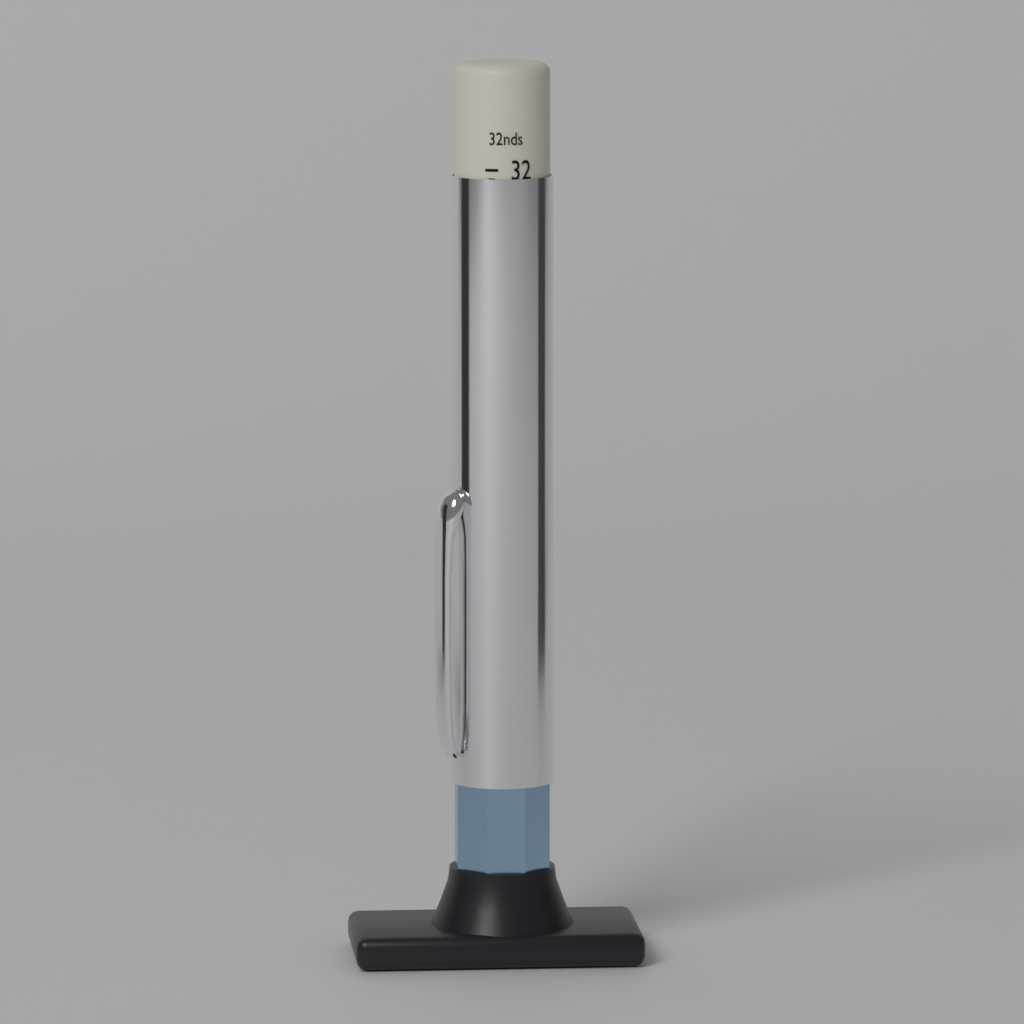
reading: 31 32nds
